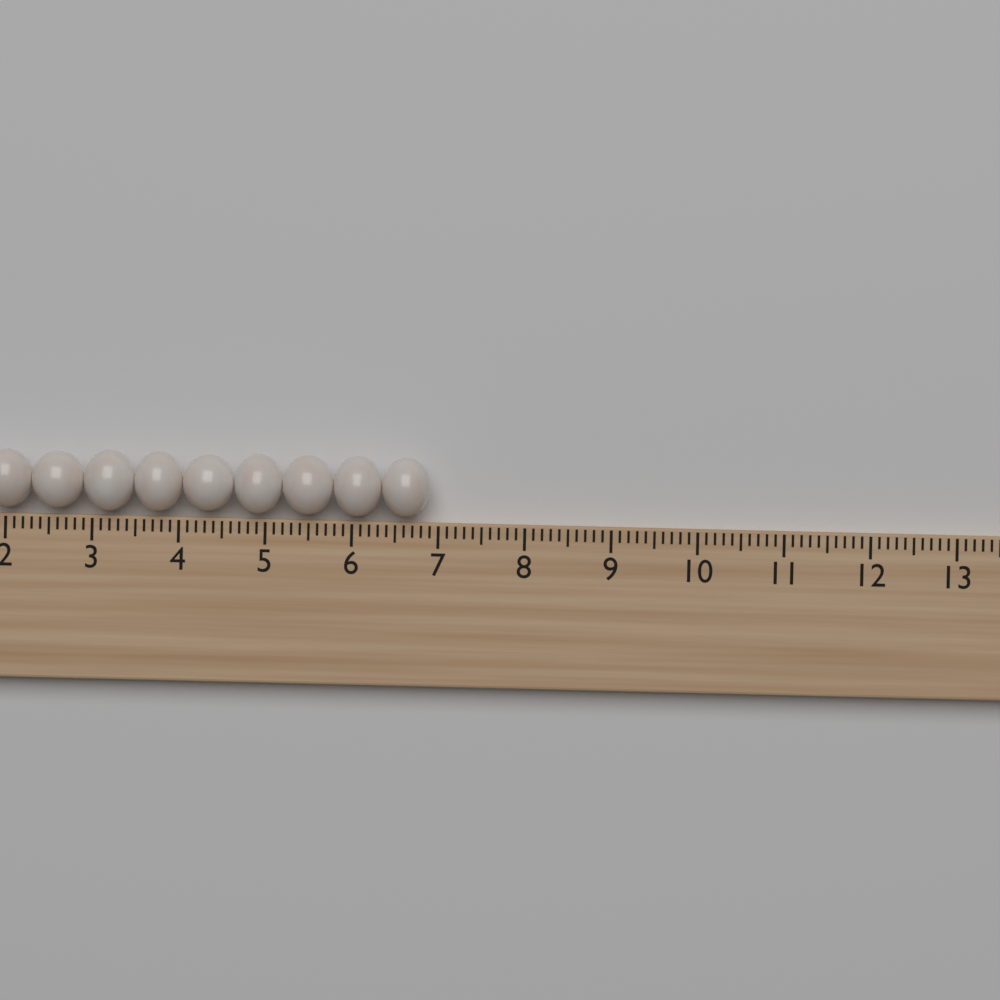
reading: 6.9 (no unit)
